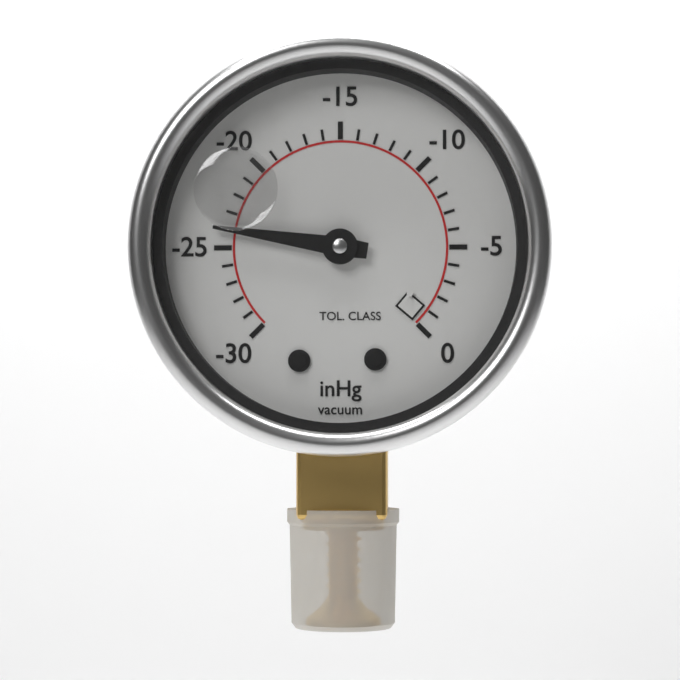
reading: -24 inHg
